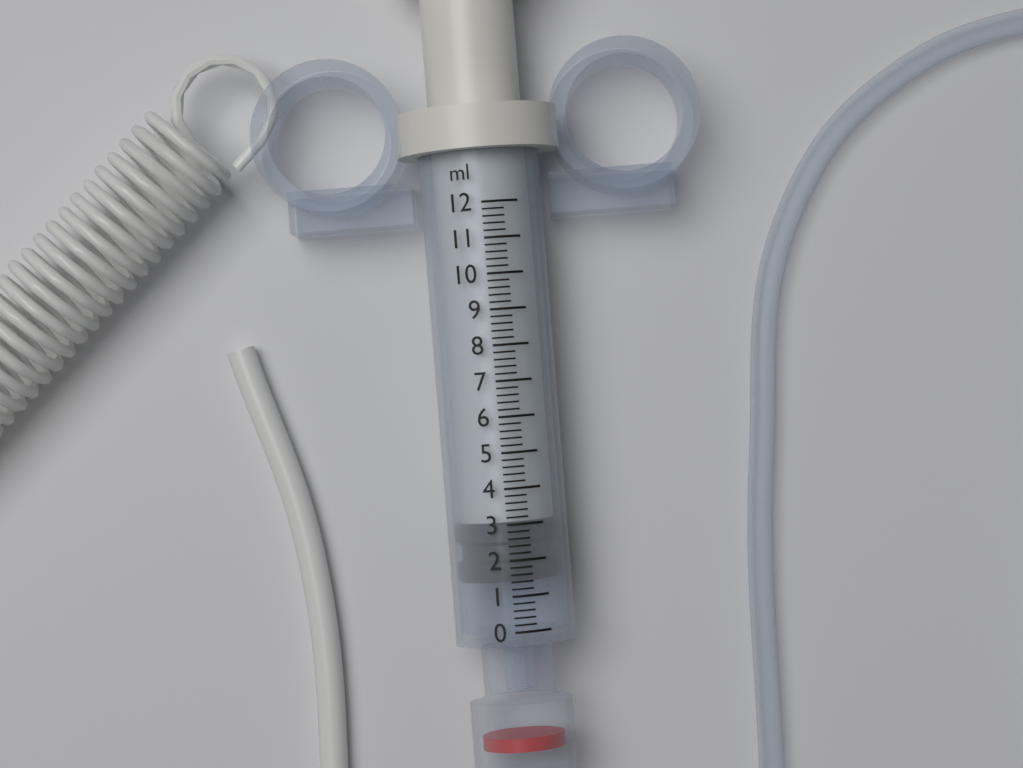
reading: 1.4 ml
